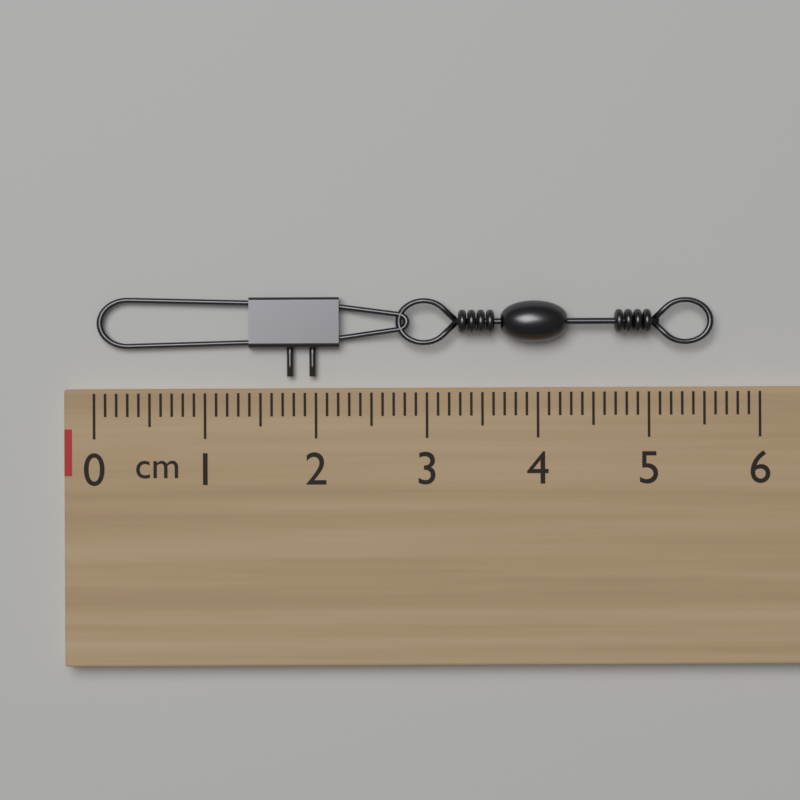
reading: 5.6 cm
